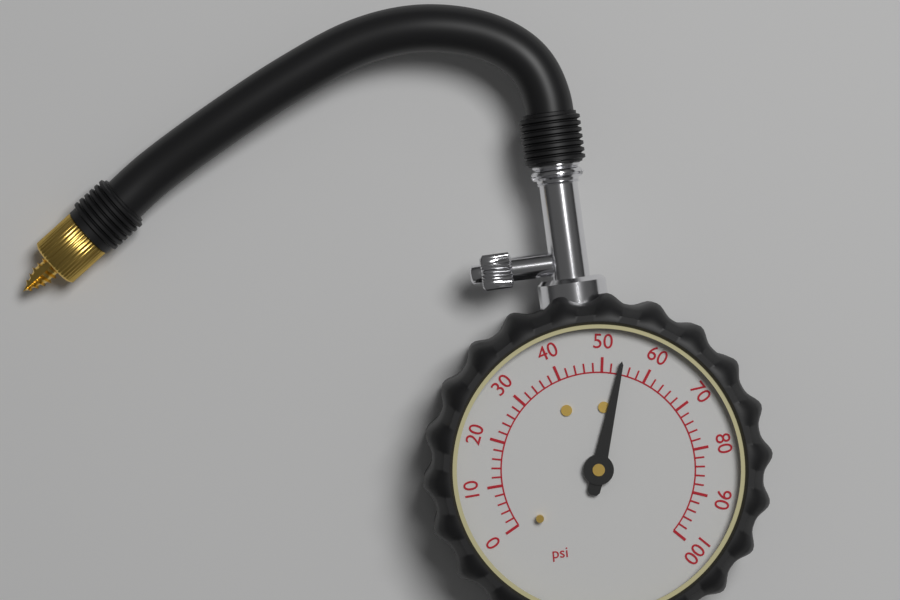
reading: 54 psi
